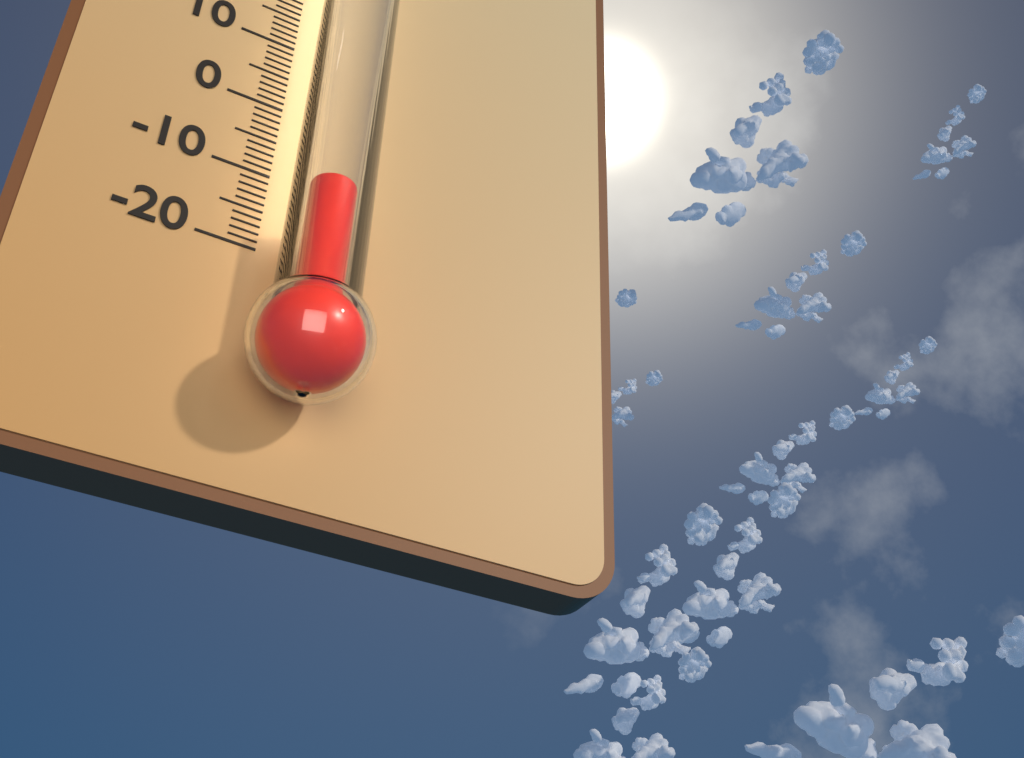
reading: -15 °C
